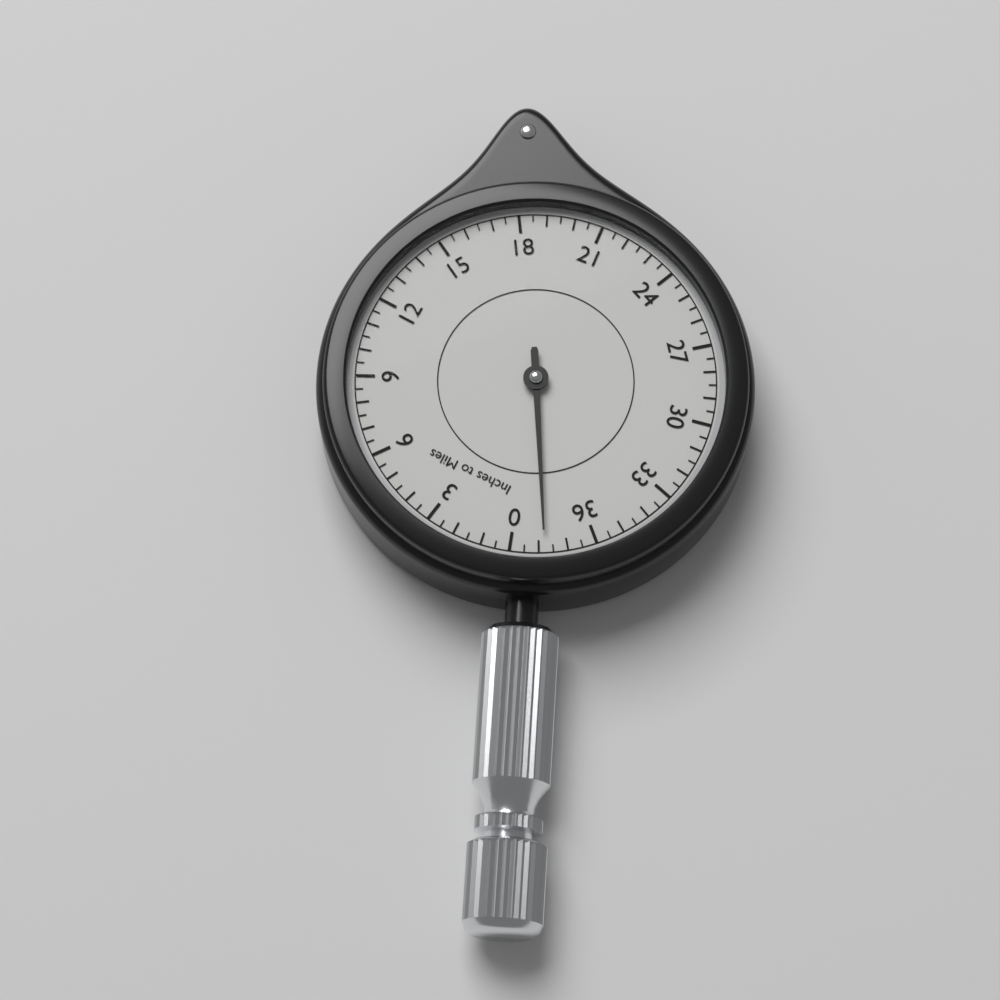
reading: 37.8 inches
